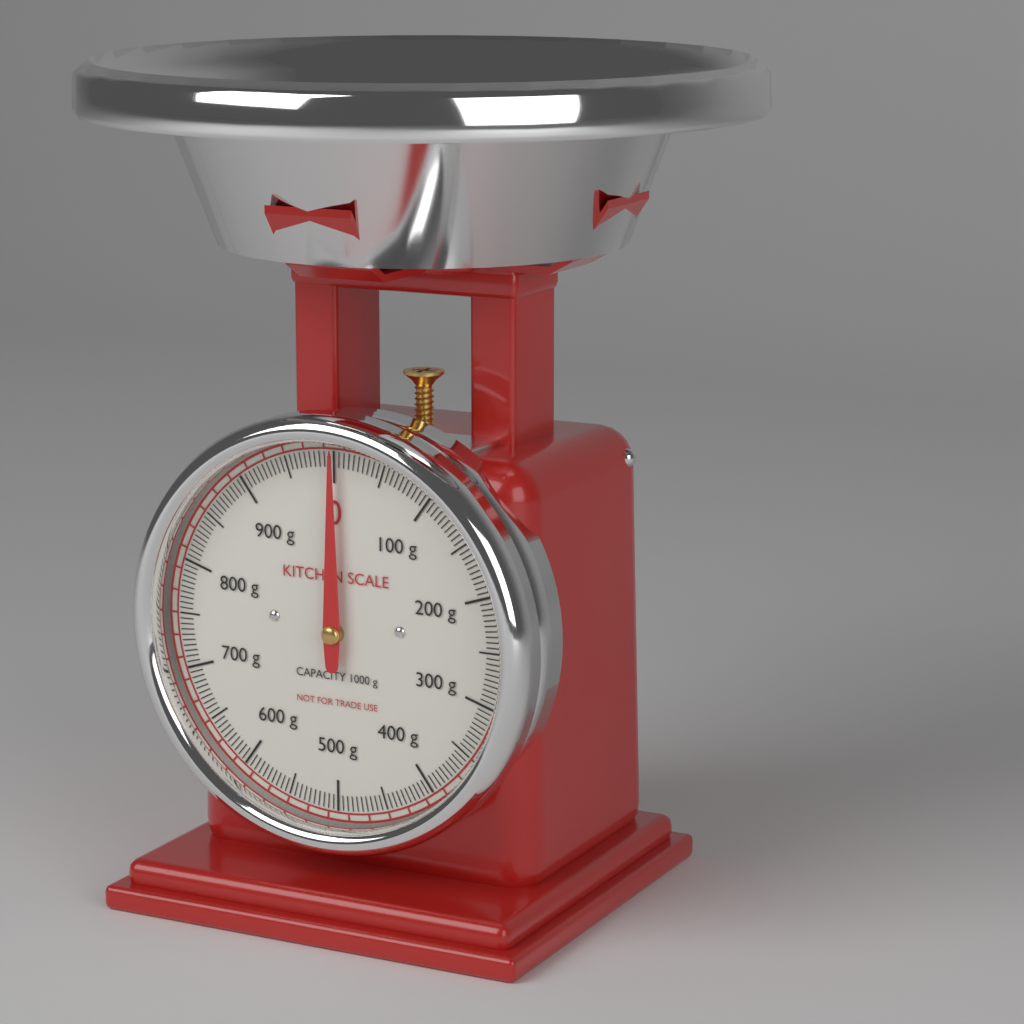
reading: 0 g
